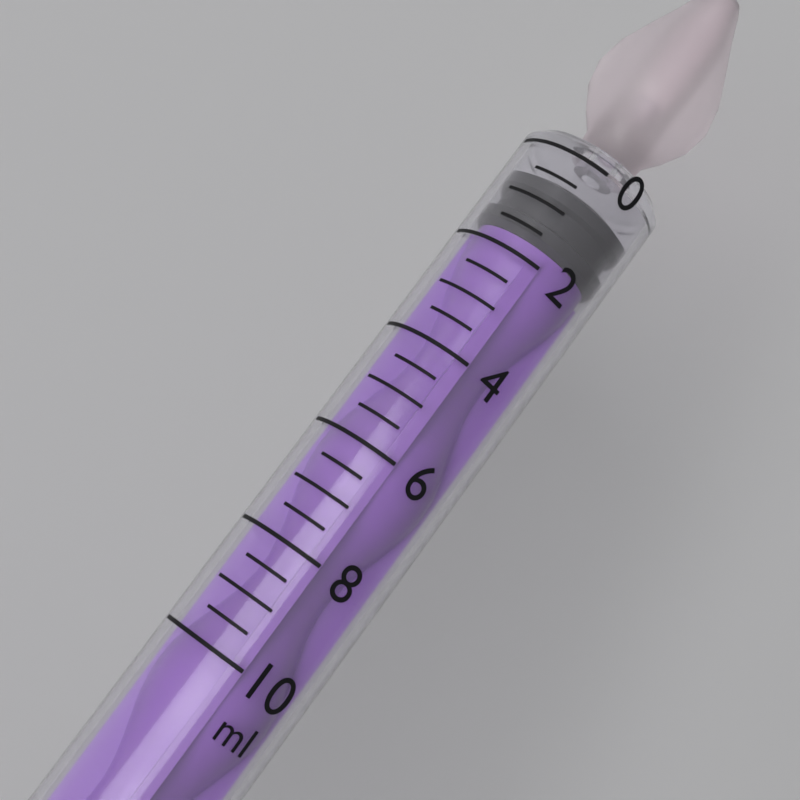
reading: 0.5 ml
